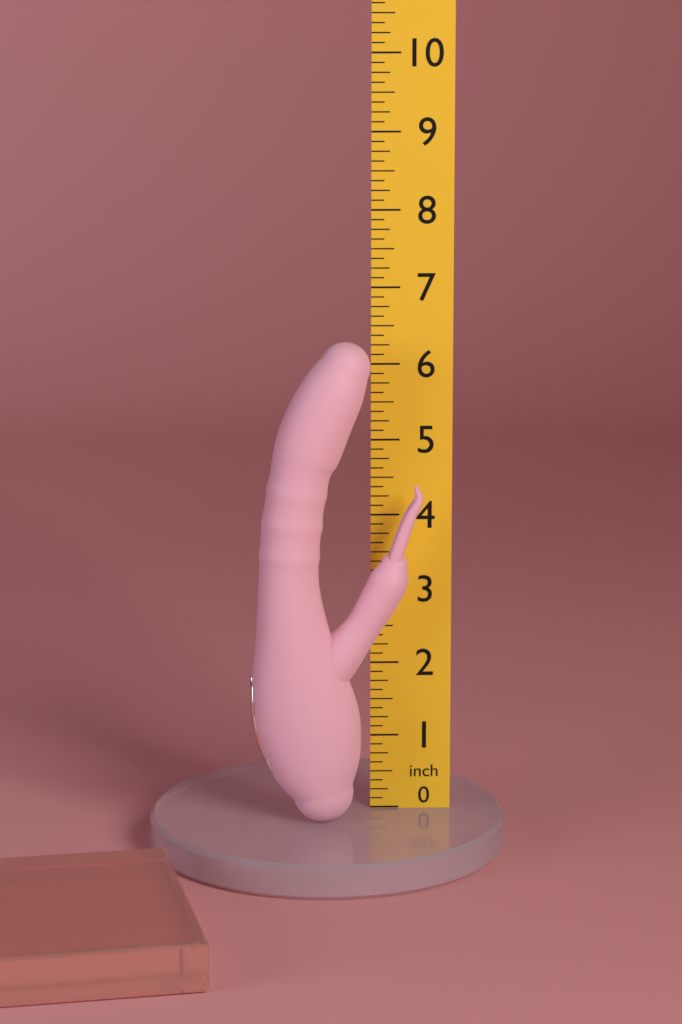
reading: 6.375 inch
